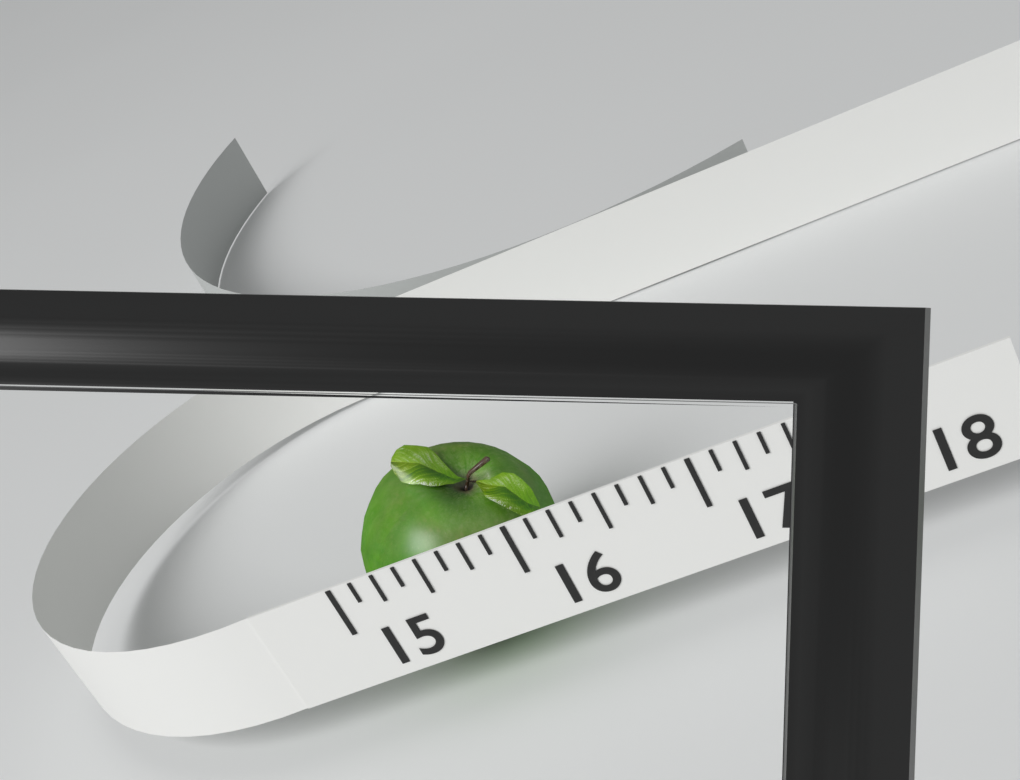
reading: 16.125 (no unit)
